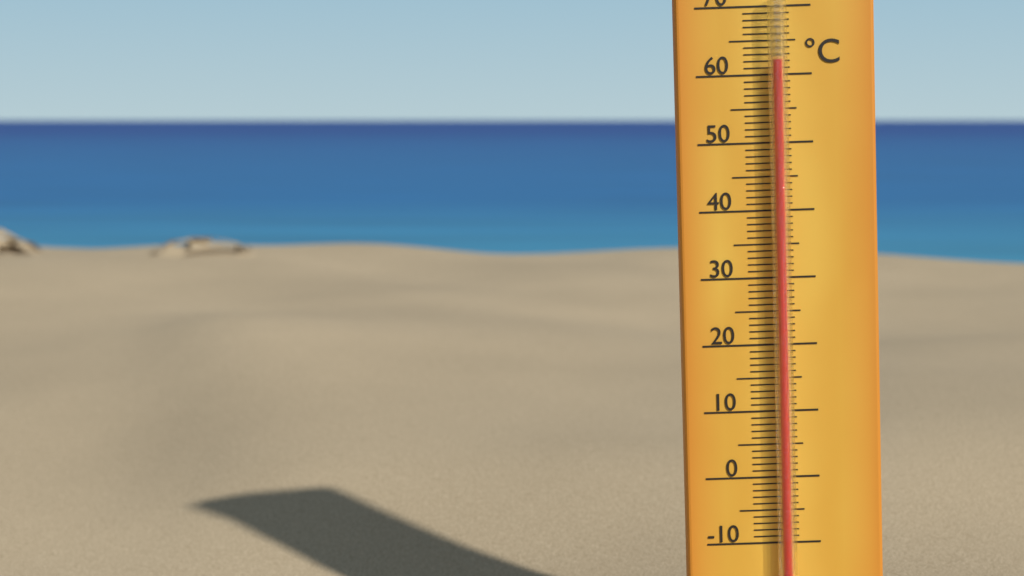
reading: 62 °C
